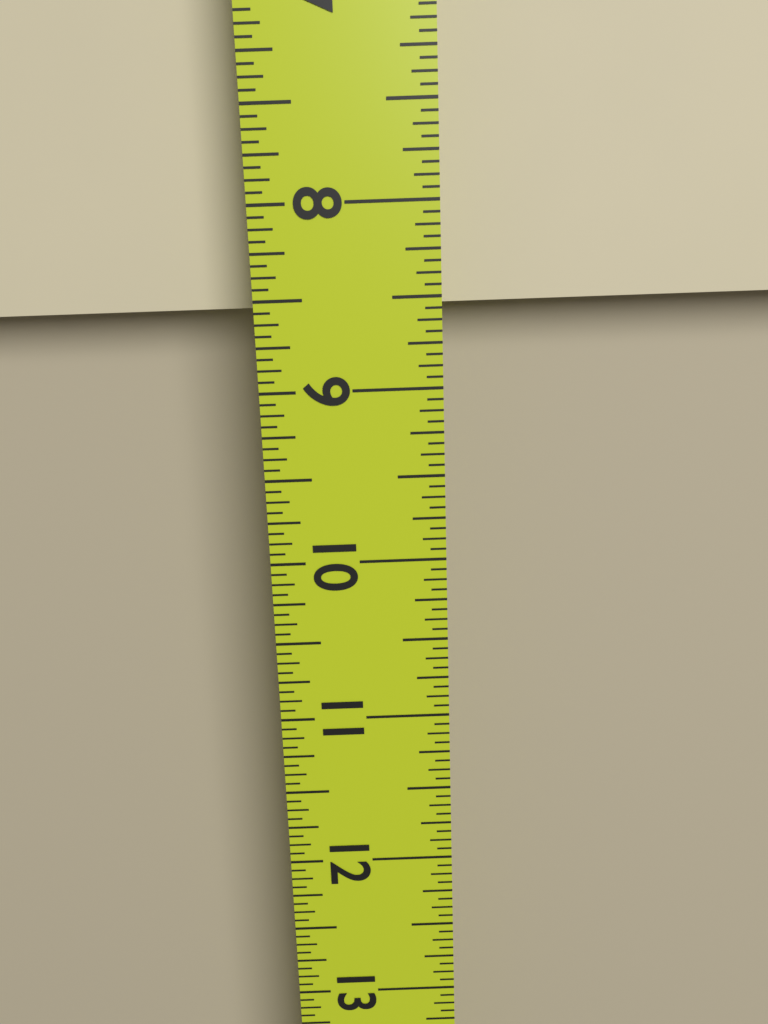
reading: 8.5625 in
